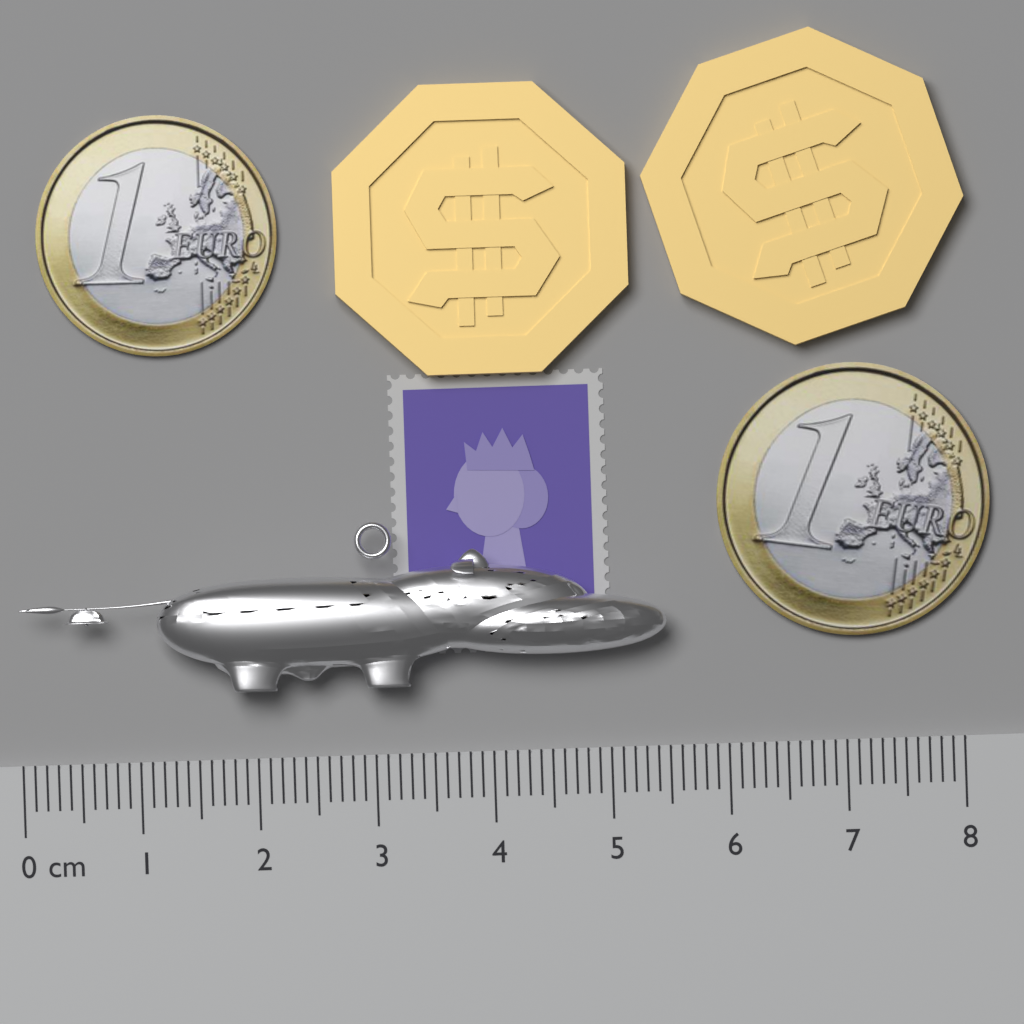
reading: 5.5 cm
